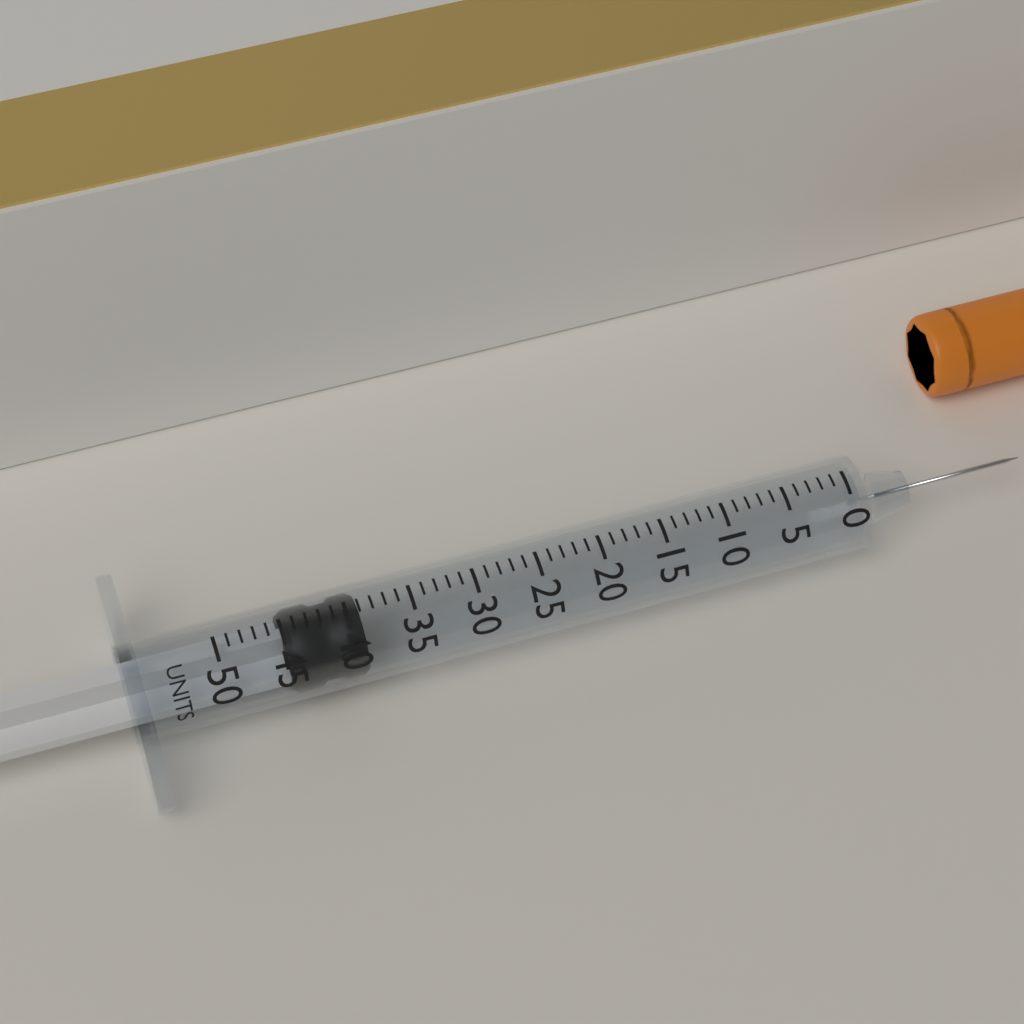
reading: 39 units
